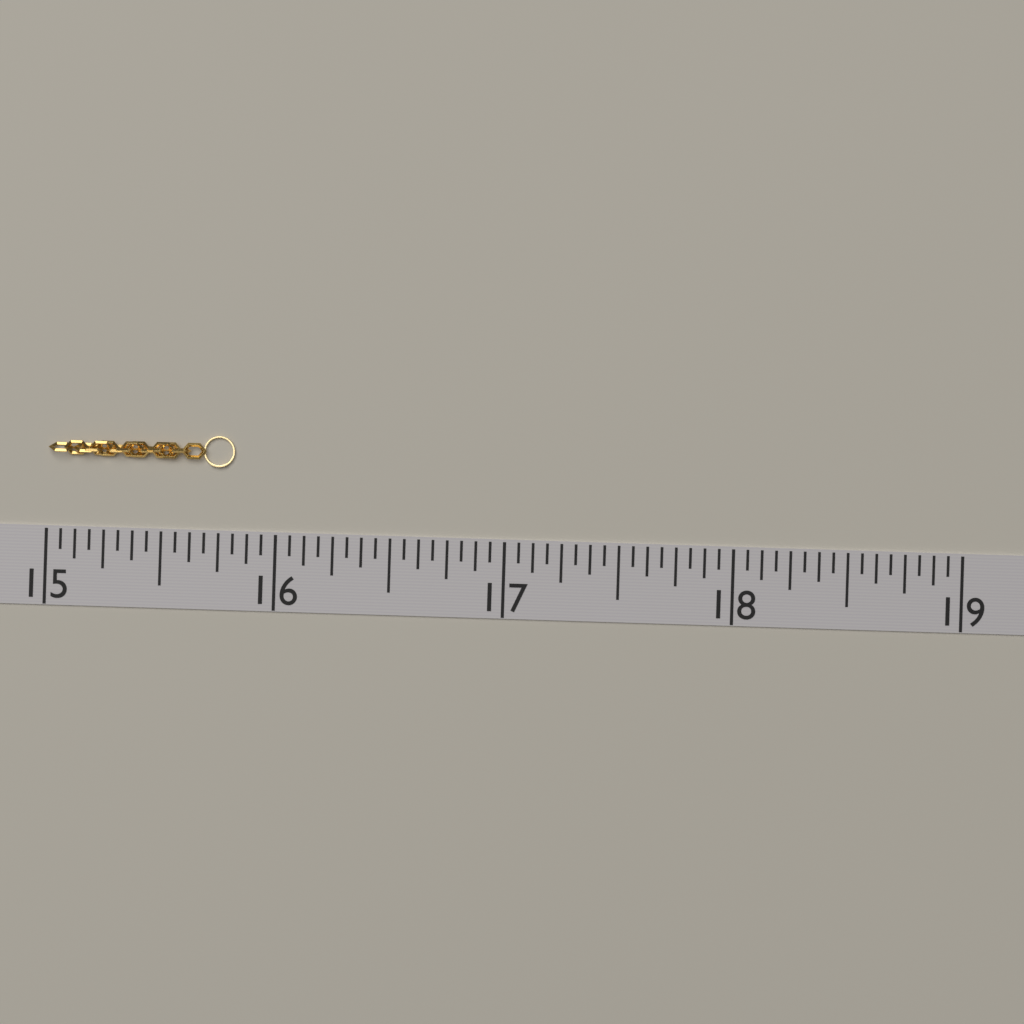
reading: 15.8125 (no unit)
